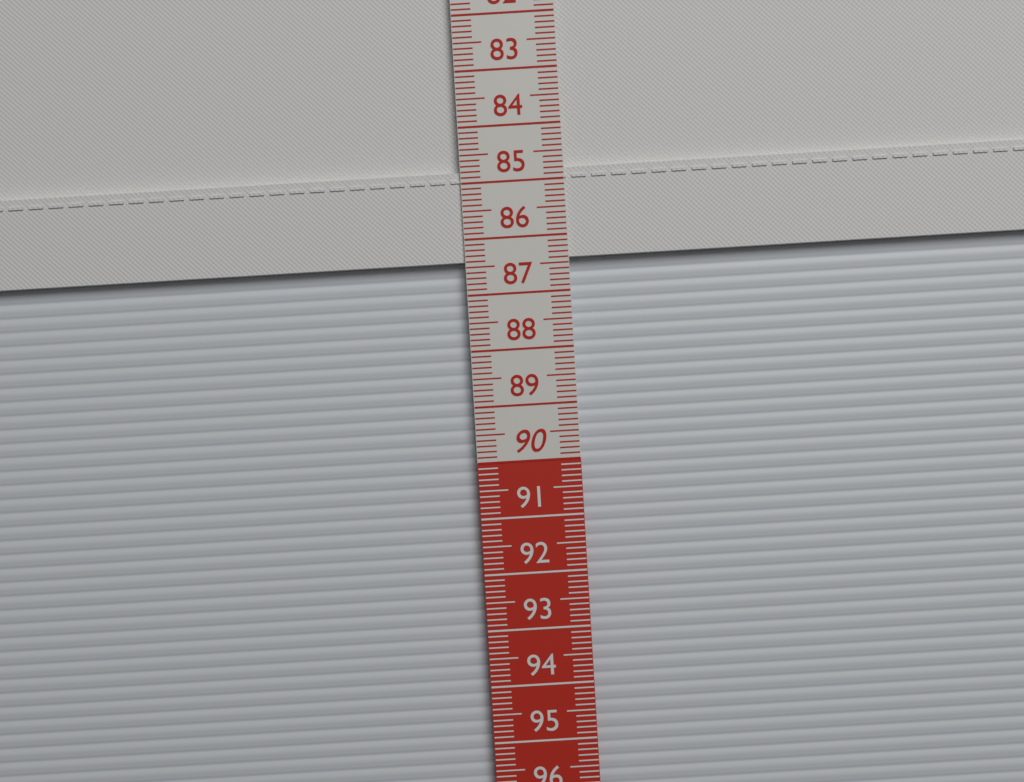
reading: 86.4 cm
